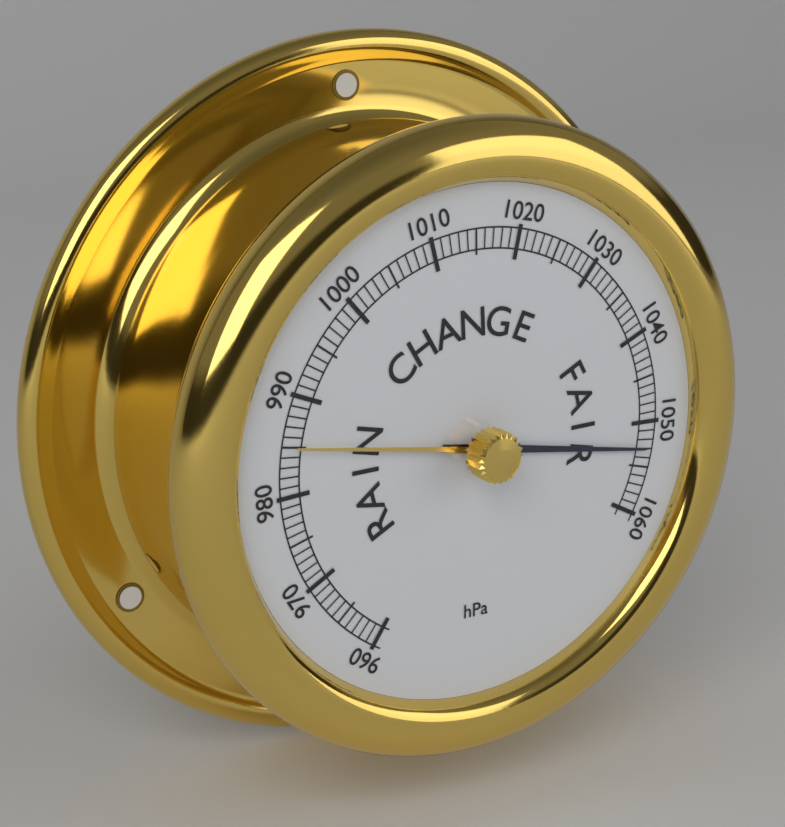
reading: 1053 hPa
